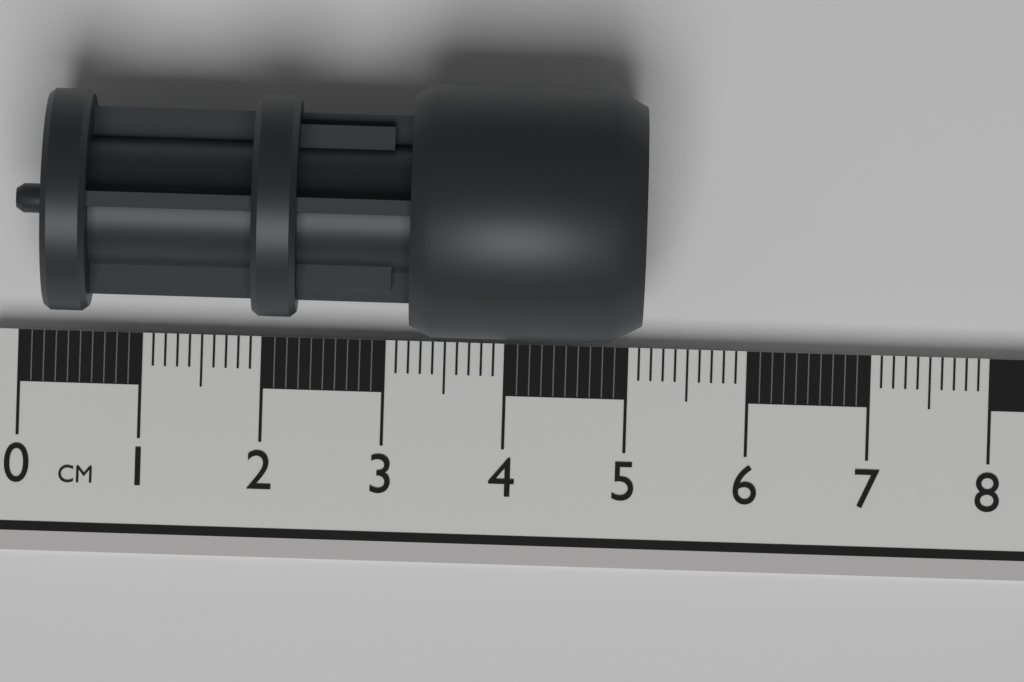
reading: 5.1 cm
